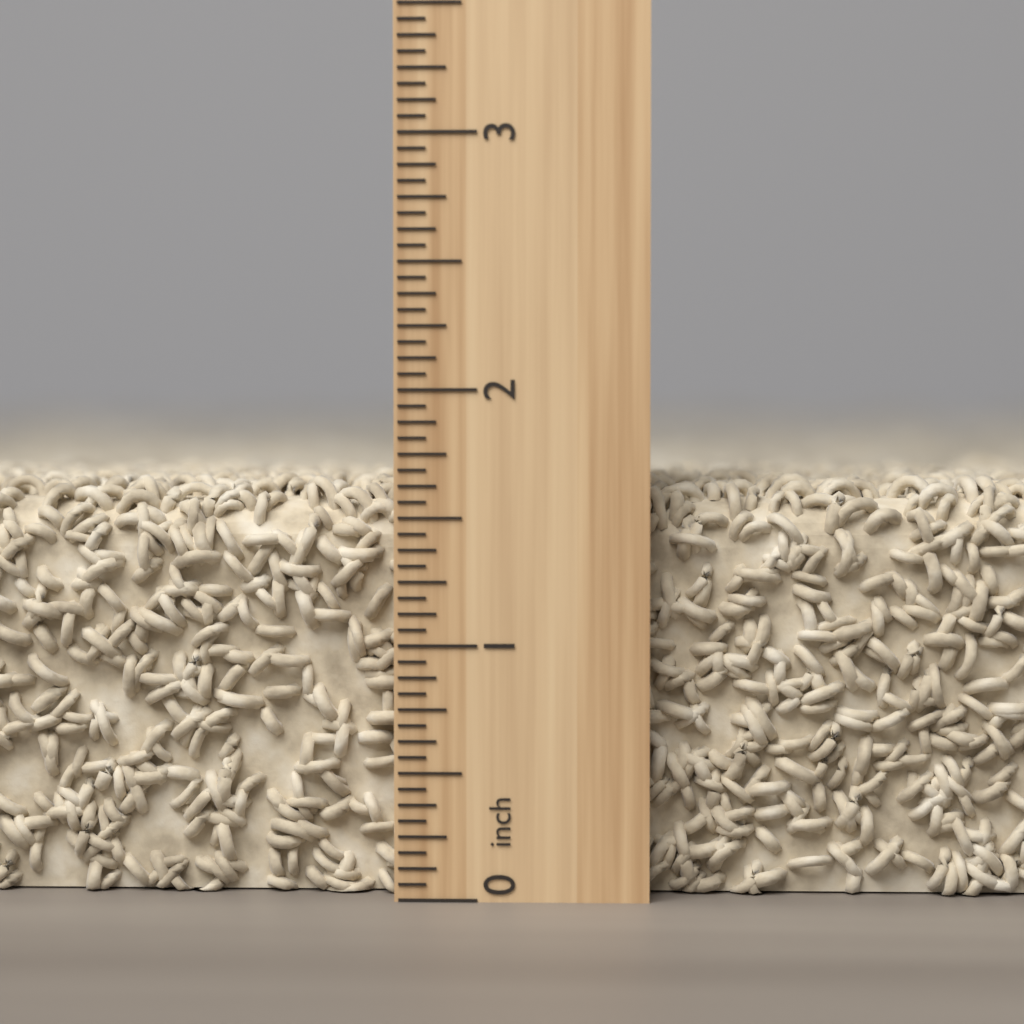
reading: 1.6875 inch
